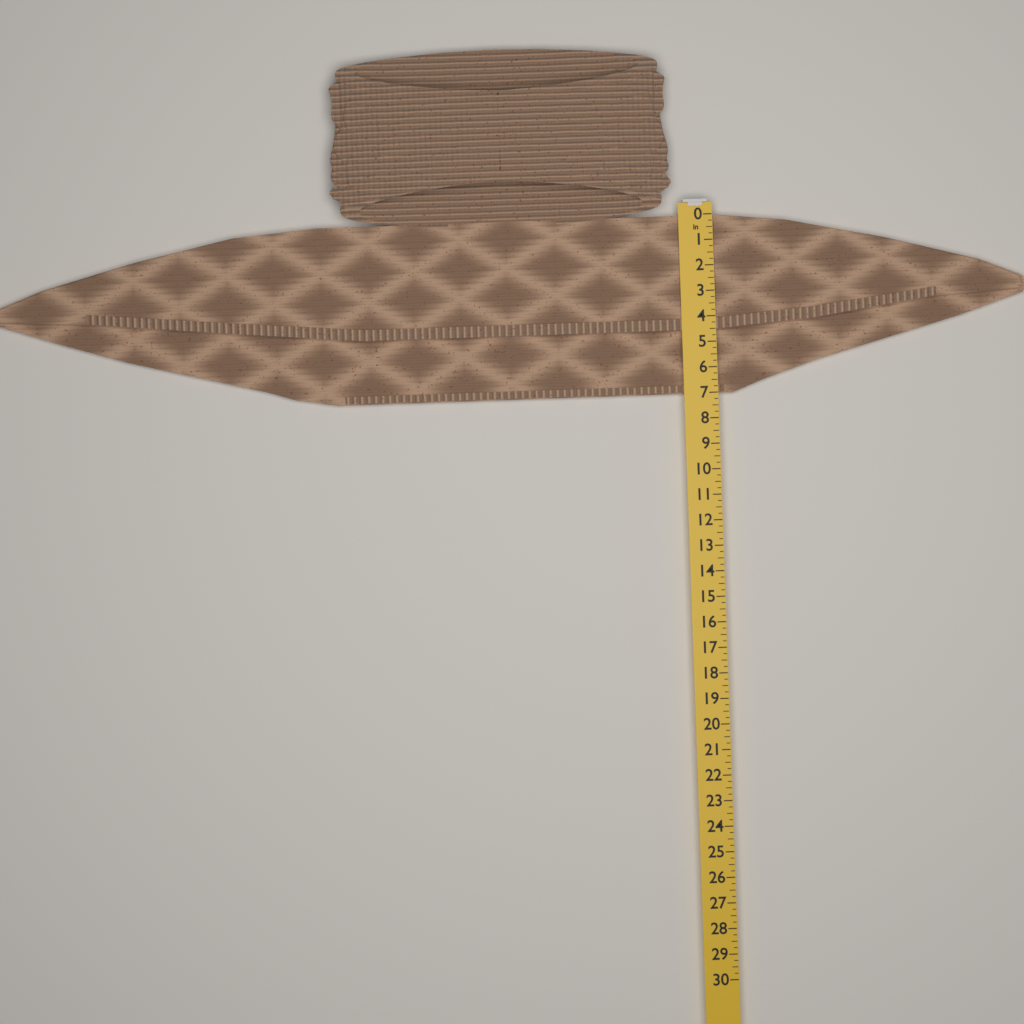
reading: 7.00 in
